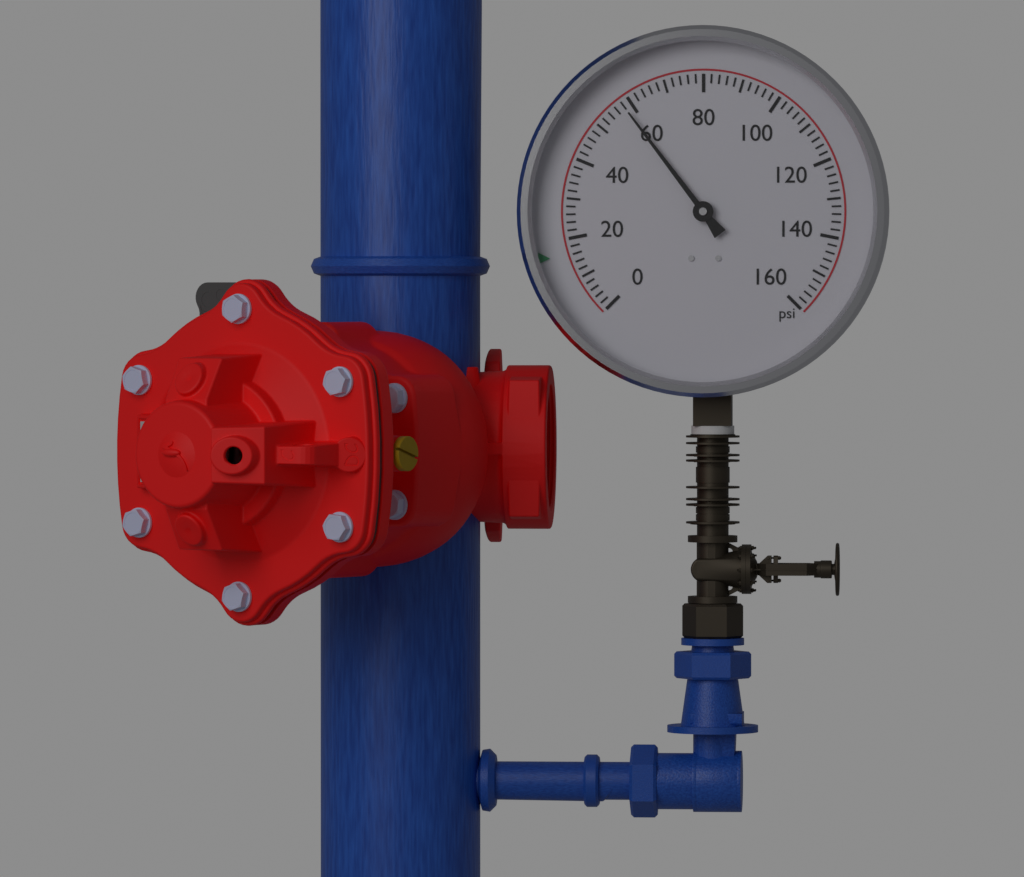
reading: 58 psi
